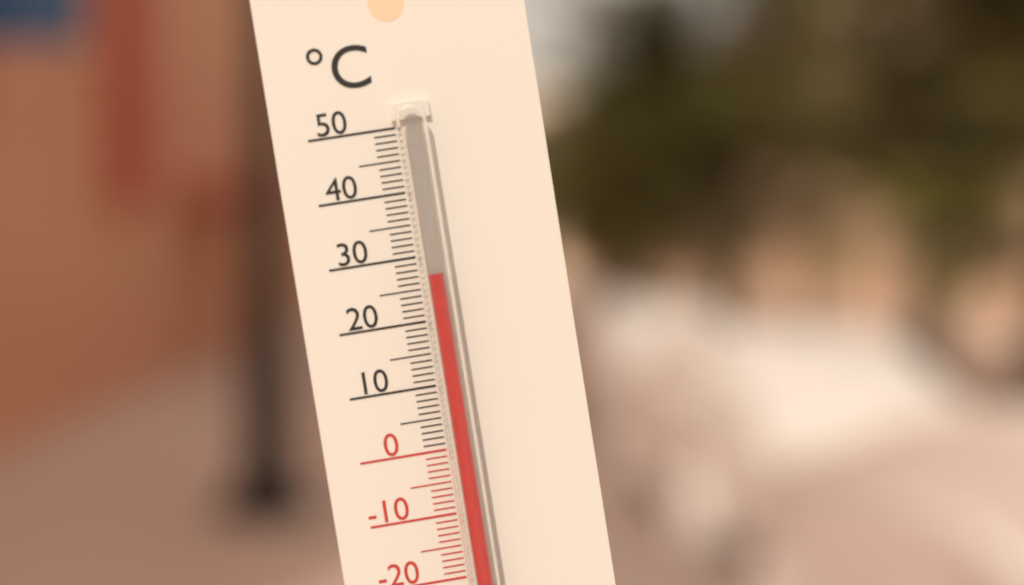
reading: 27 °C
